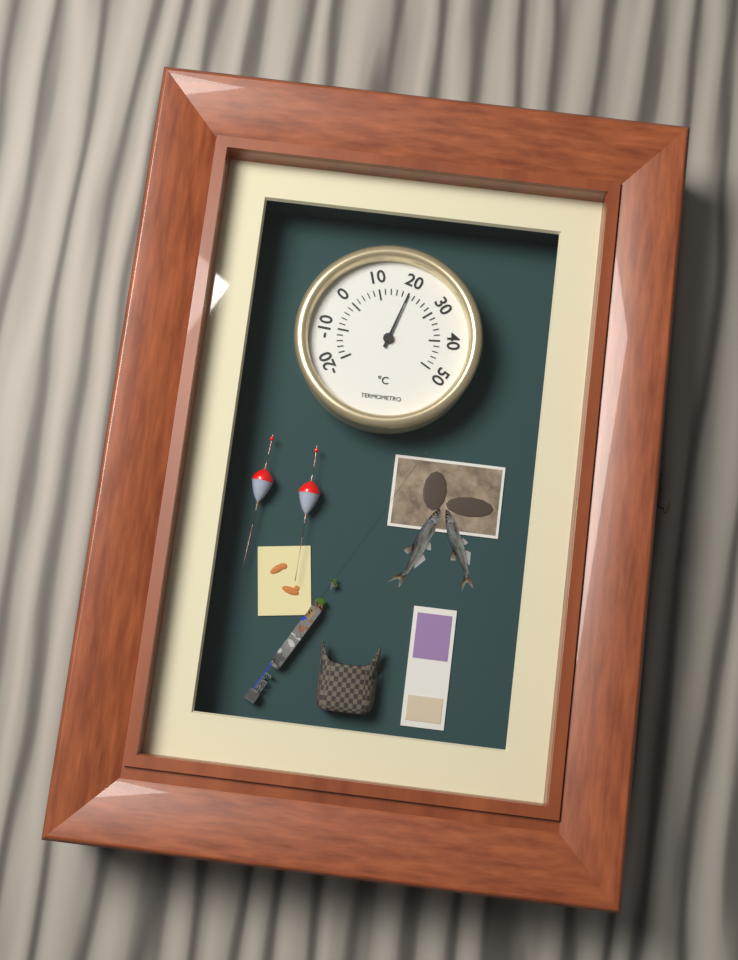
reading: 20 °C
